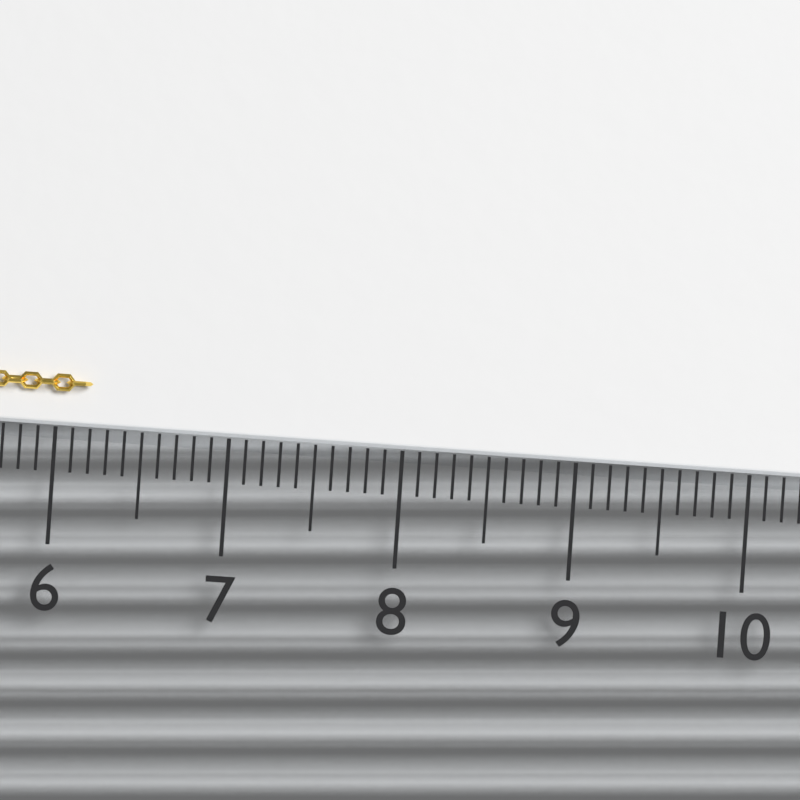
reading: 6.2 (no unit)
